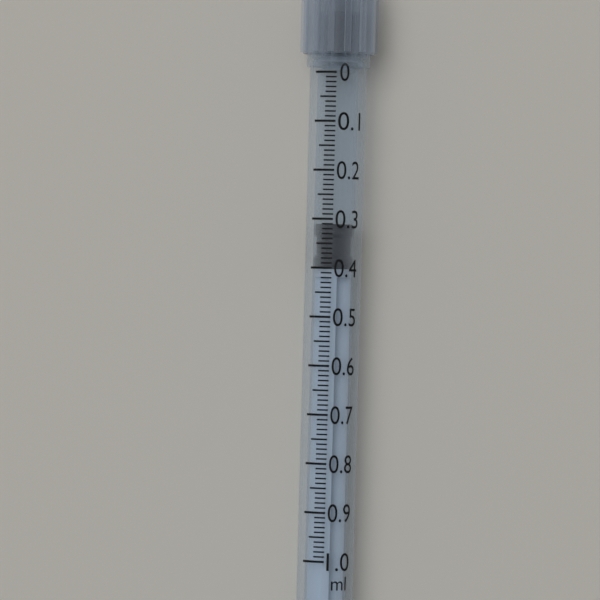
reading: 0.31 ml
